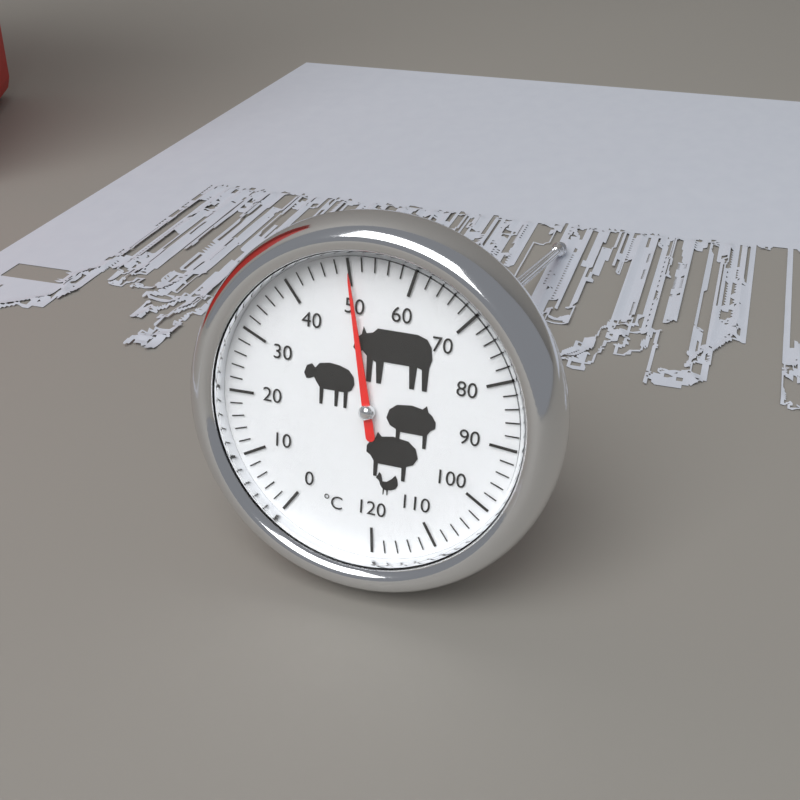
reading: 50 °C
